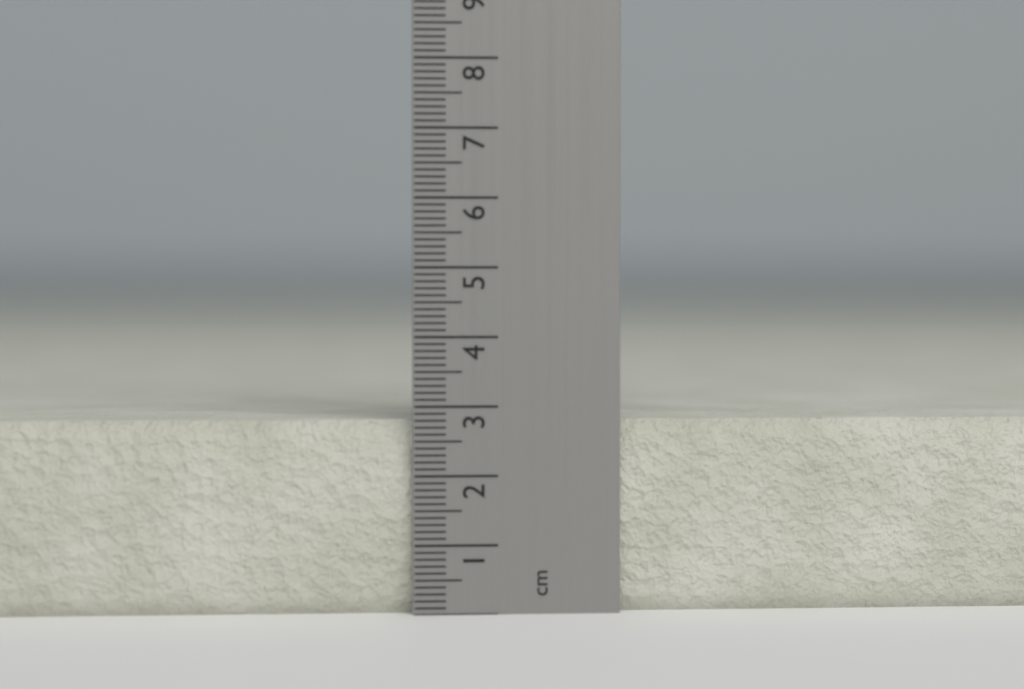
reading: 2.8 cm
